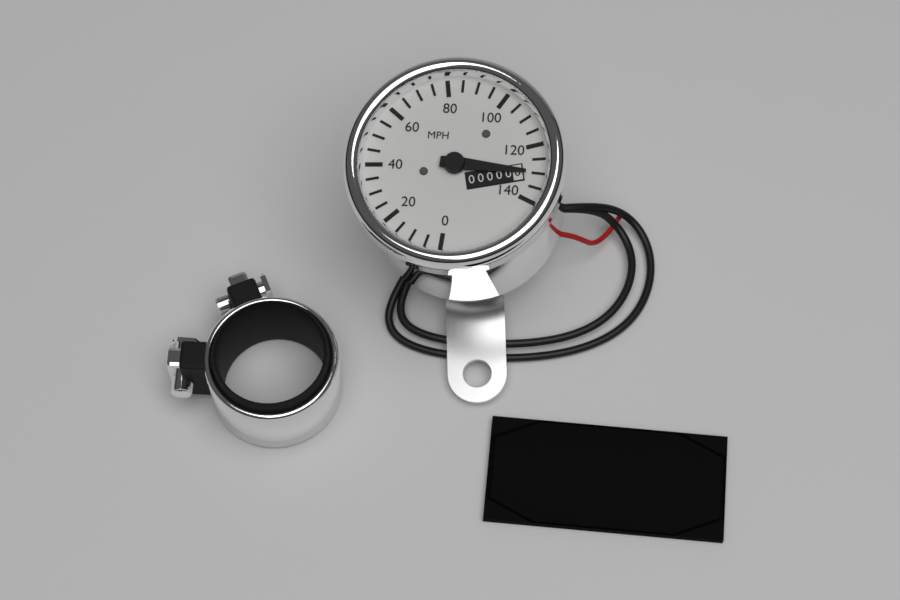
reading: 130 MPH
